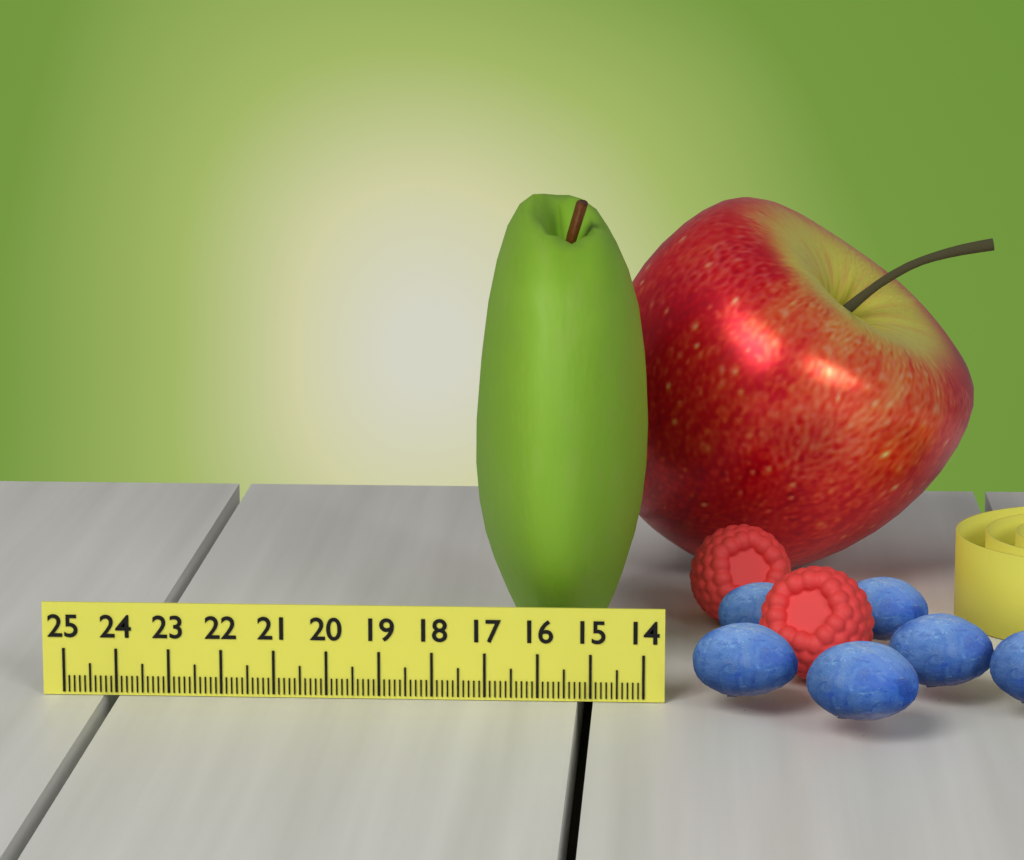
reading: 17.4 (no unit)
